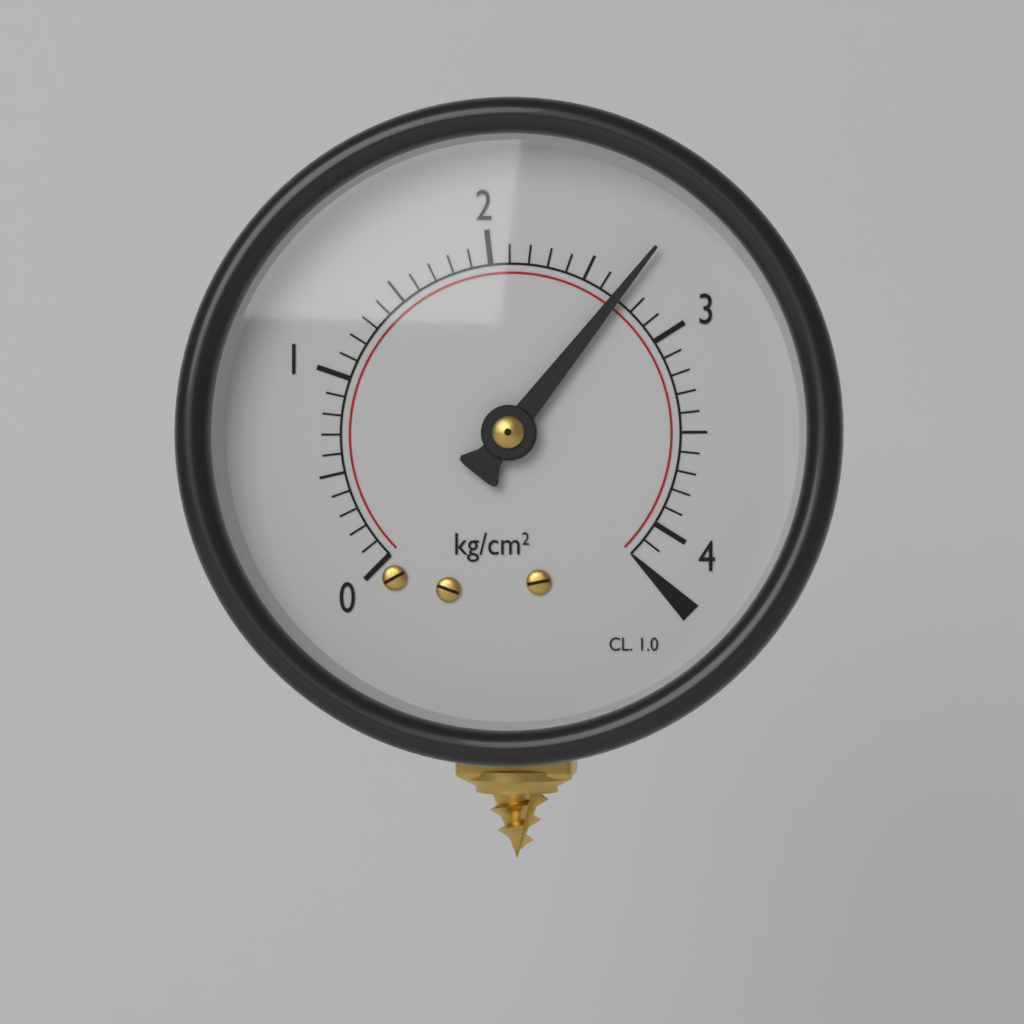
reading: 2.7 kg/cm²
